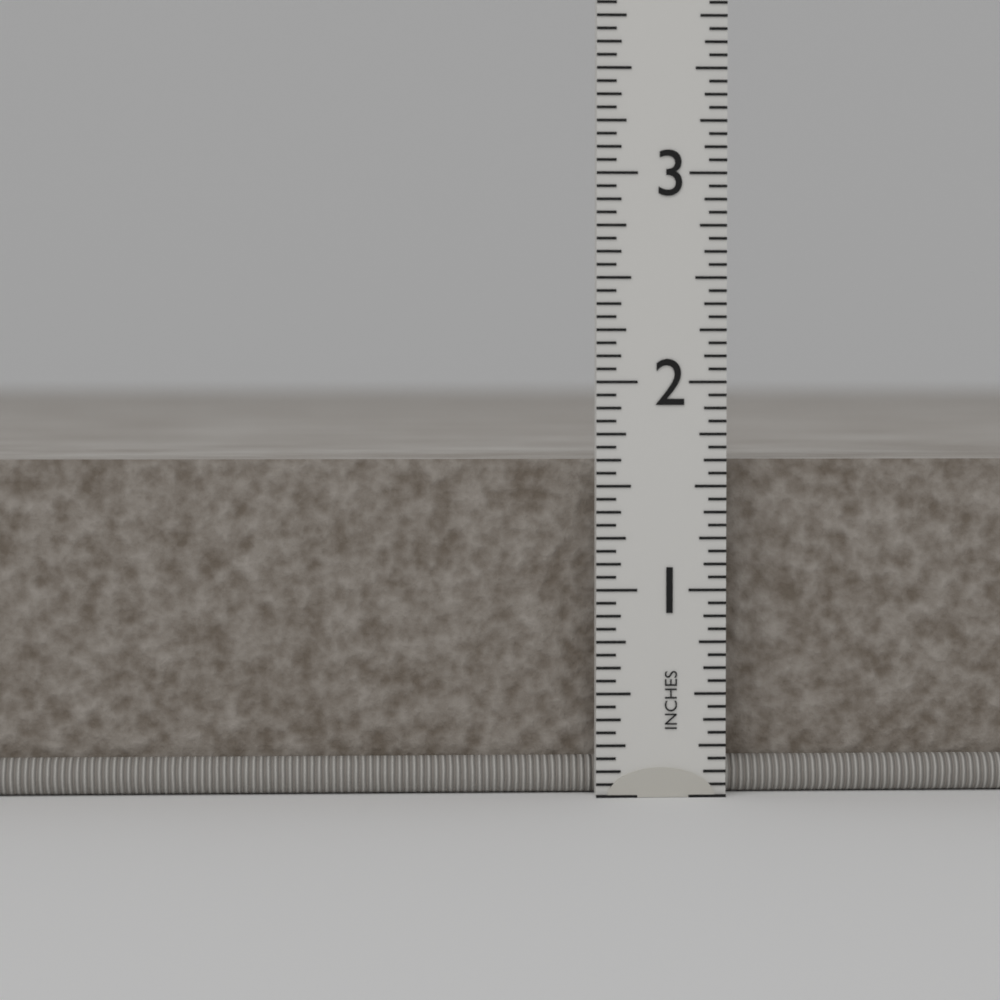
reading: 1.6250 in
